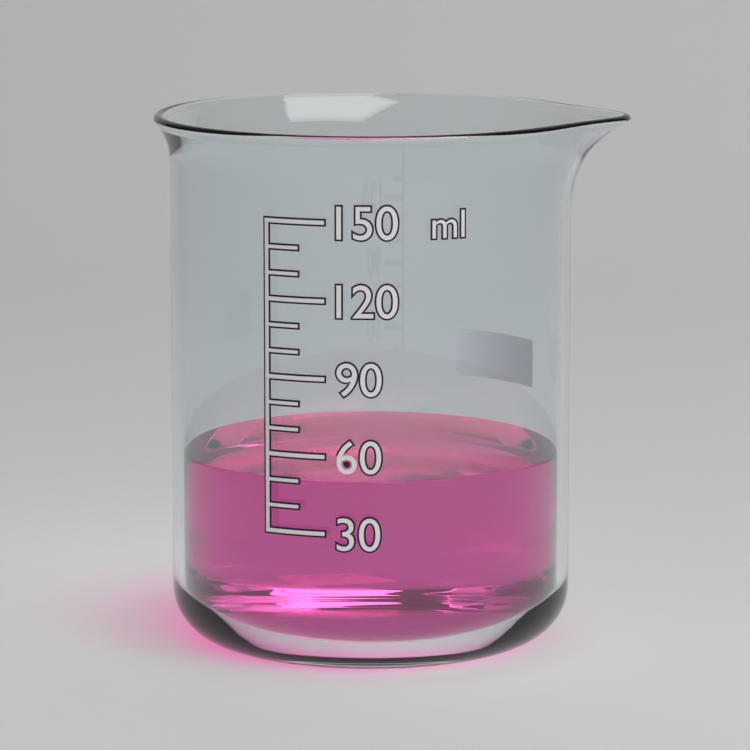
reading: 50 ml
